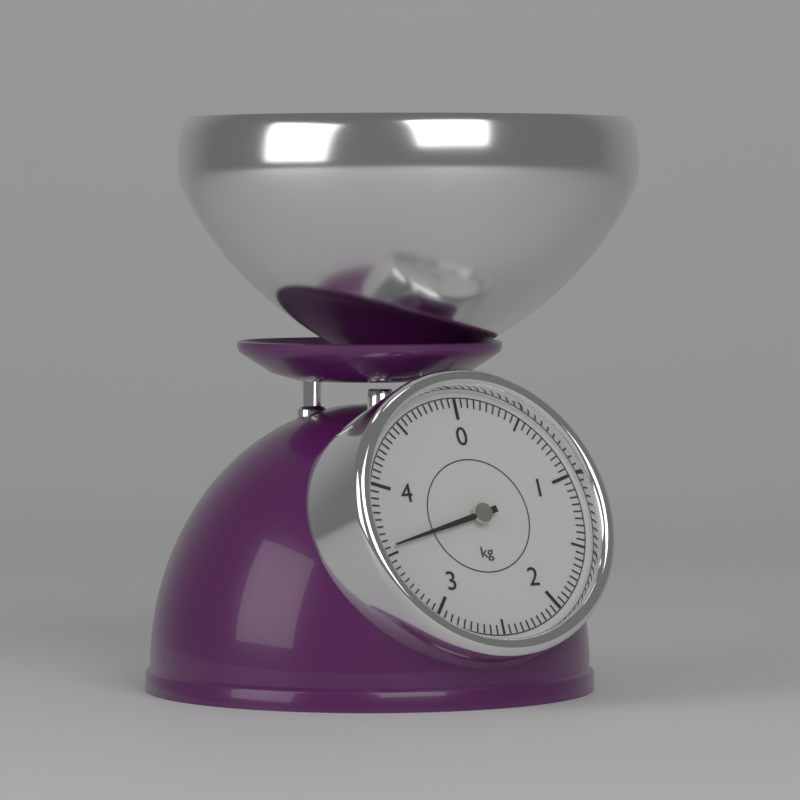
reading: 3.55 kg
